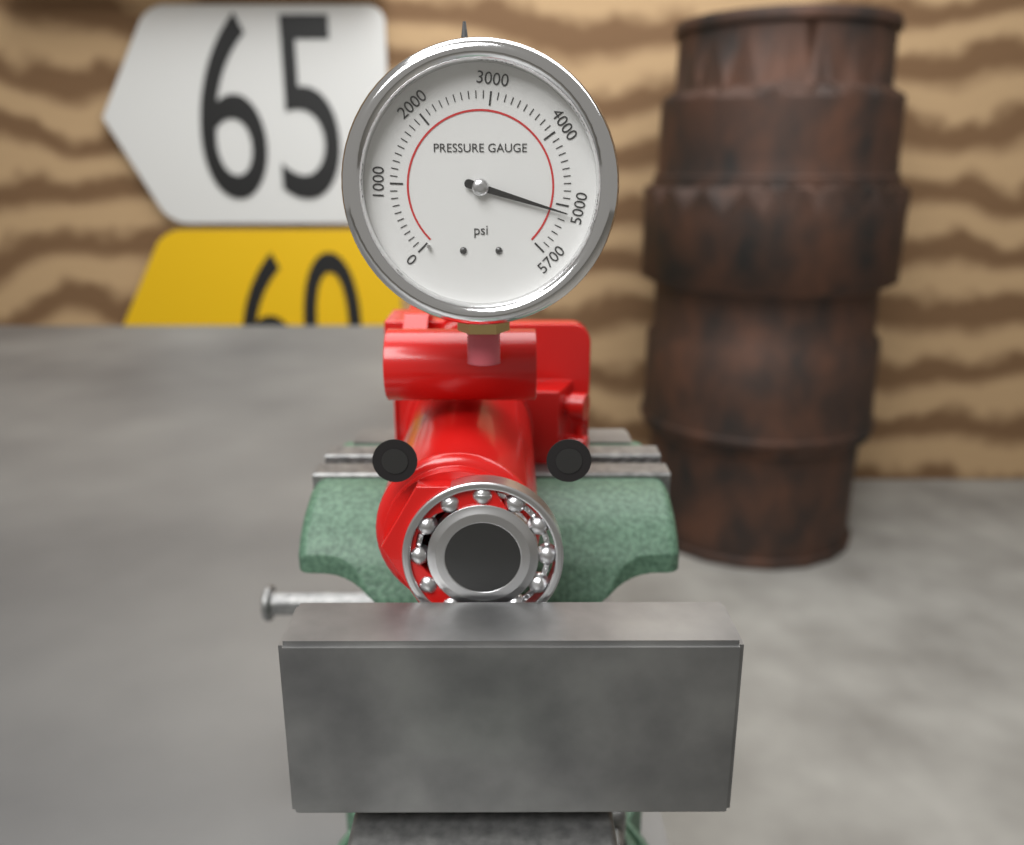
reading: 5100 psi
